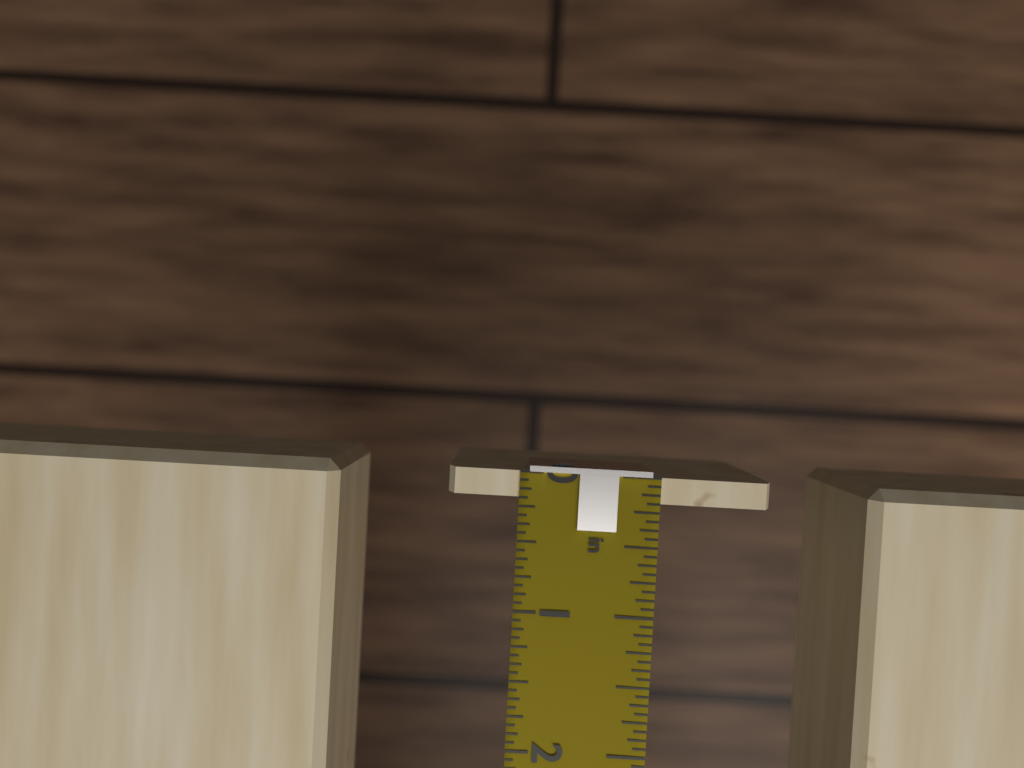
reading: 0.1875 in
